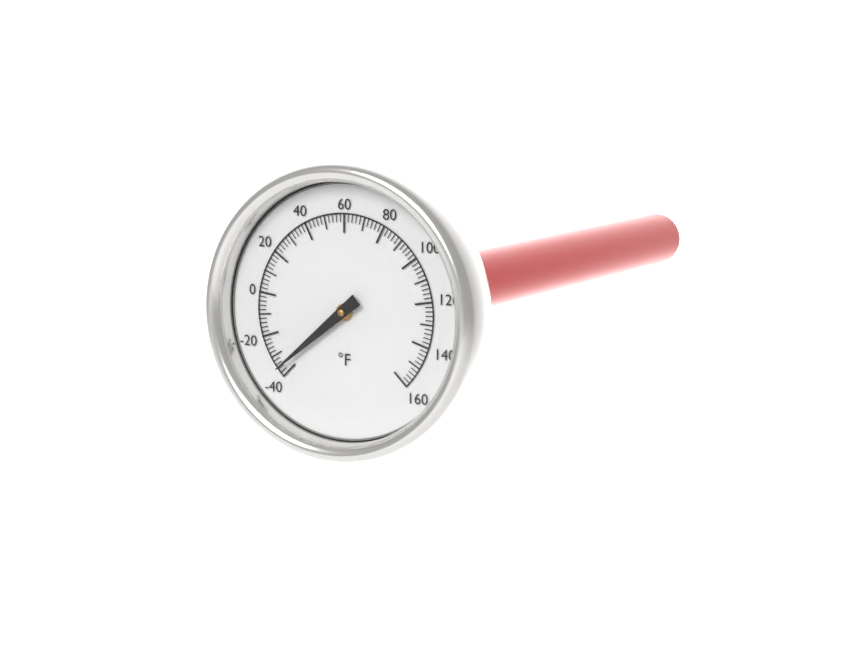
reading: -36 °F
